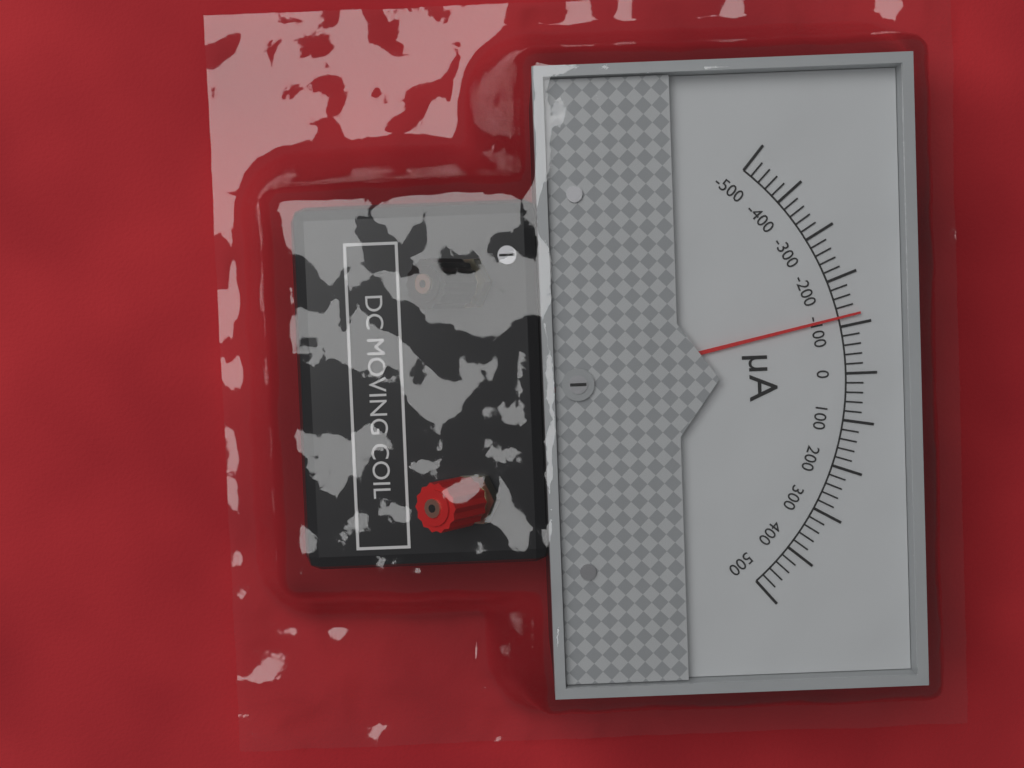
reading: -120 µA
